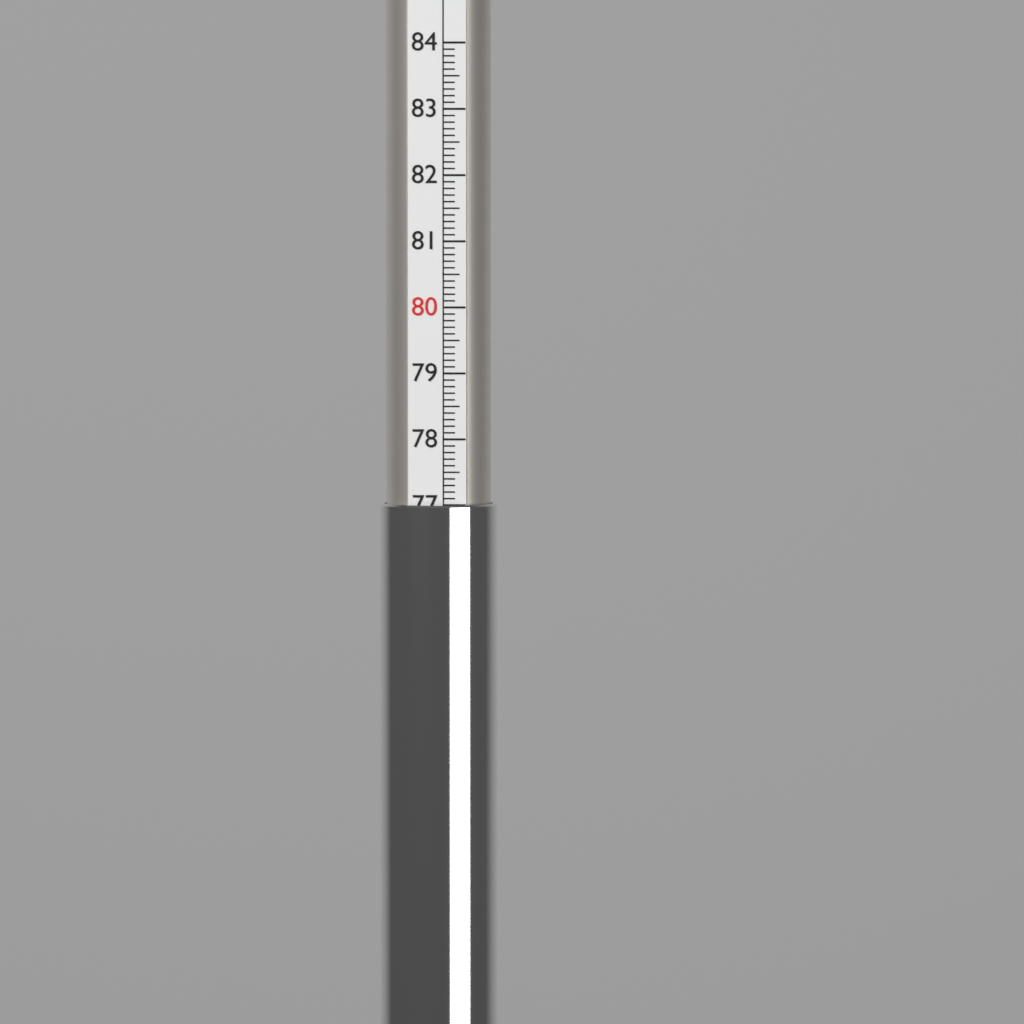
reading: 77.0 (no unit)
